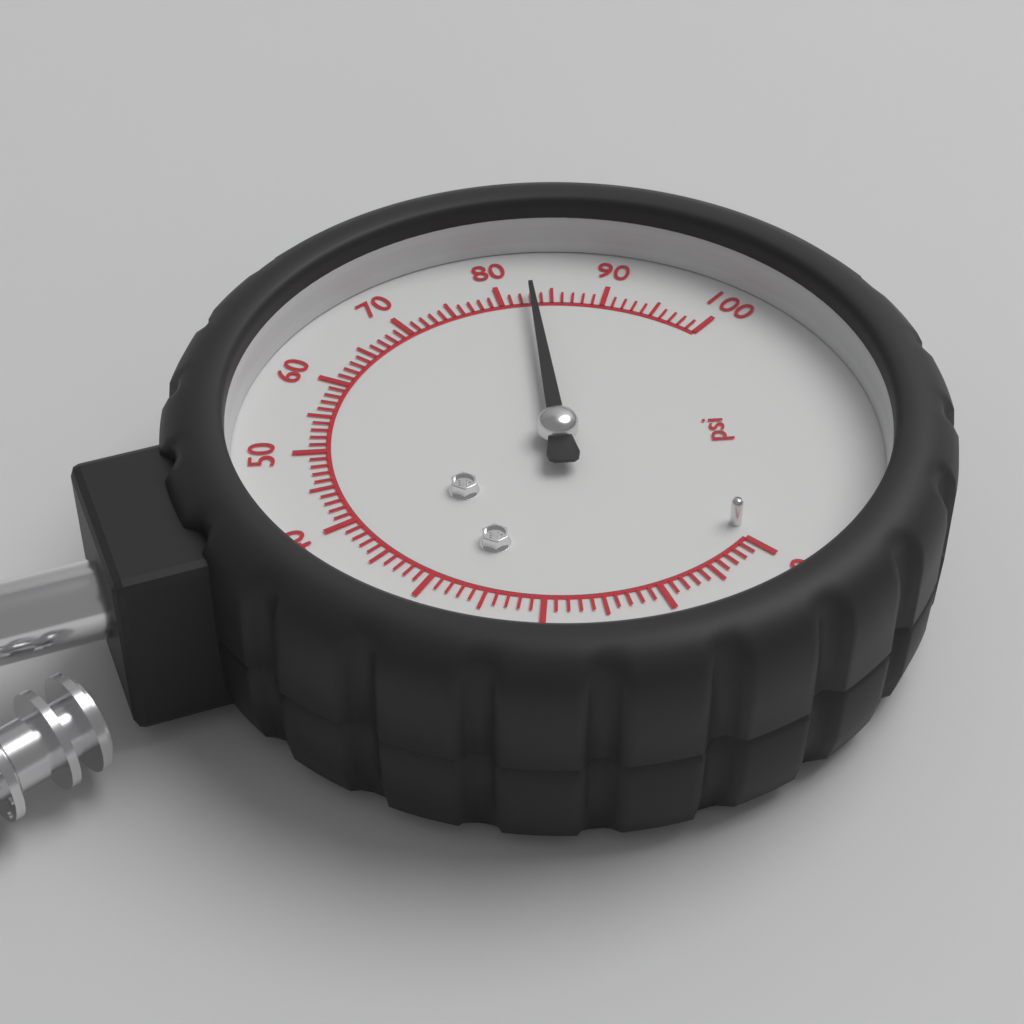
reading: 83 psi
